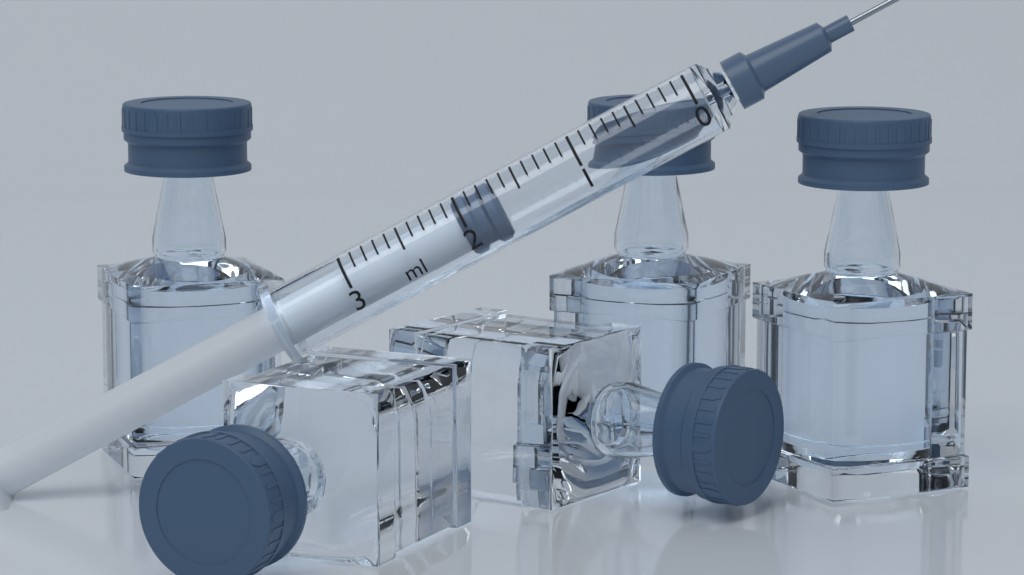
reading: 1.7 ml
